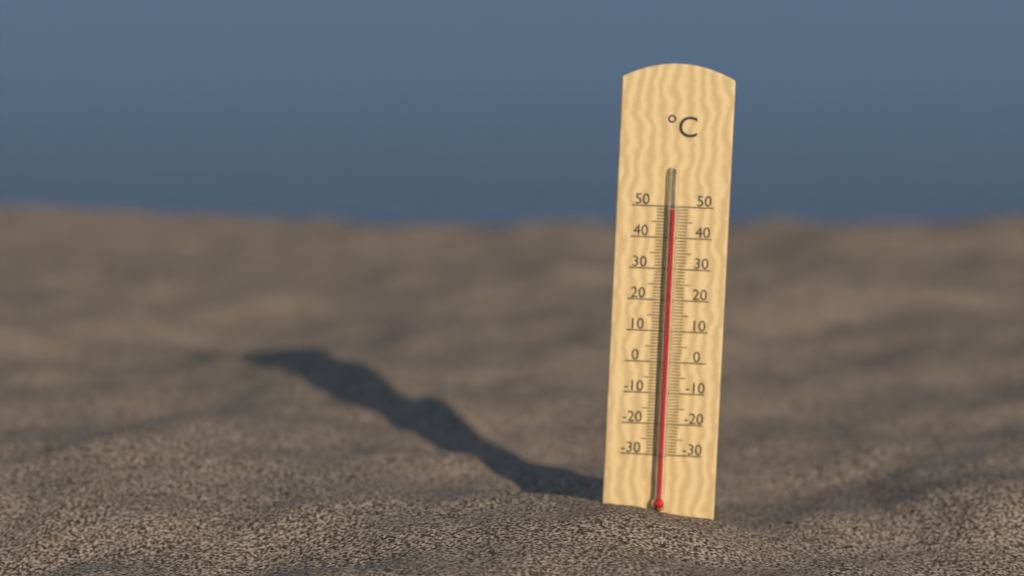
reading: 49 °C
